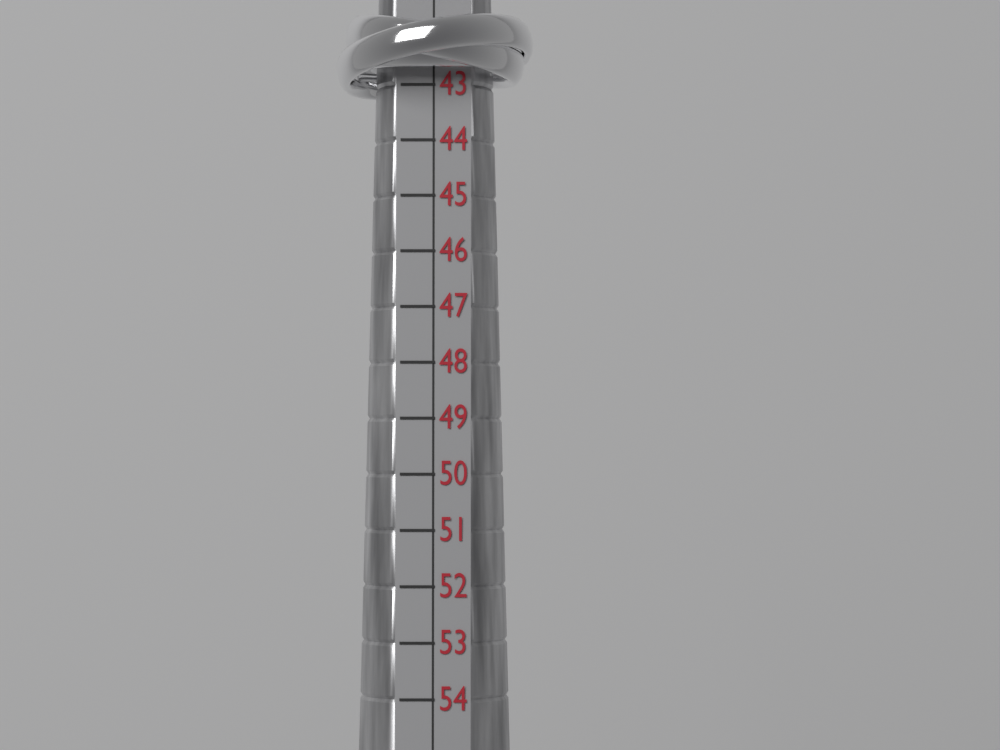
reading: 43 (no unit)
